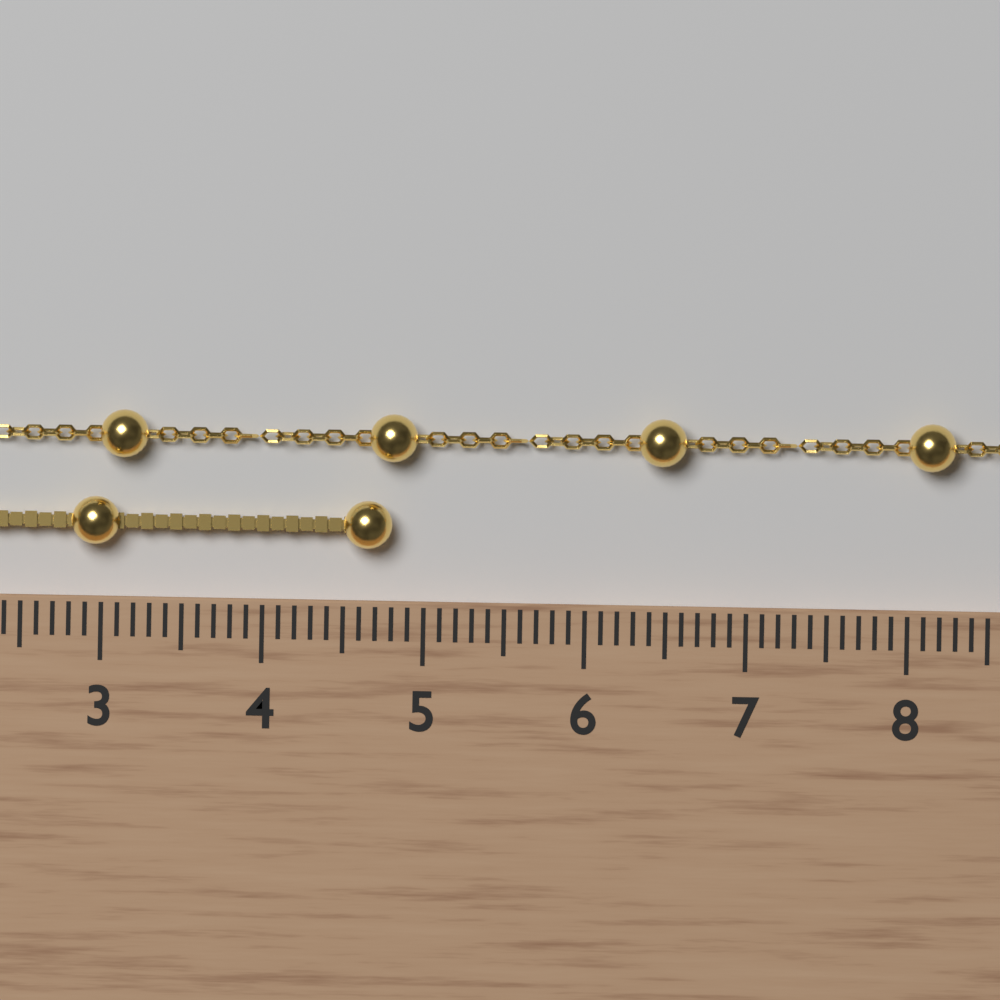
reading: 4.8 cm
